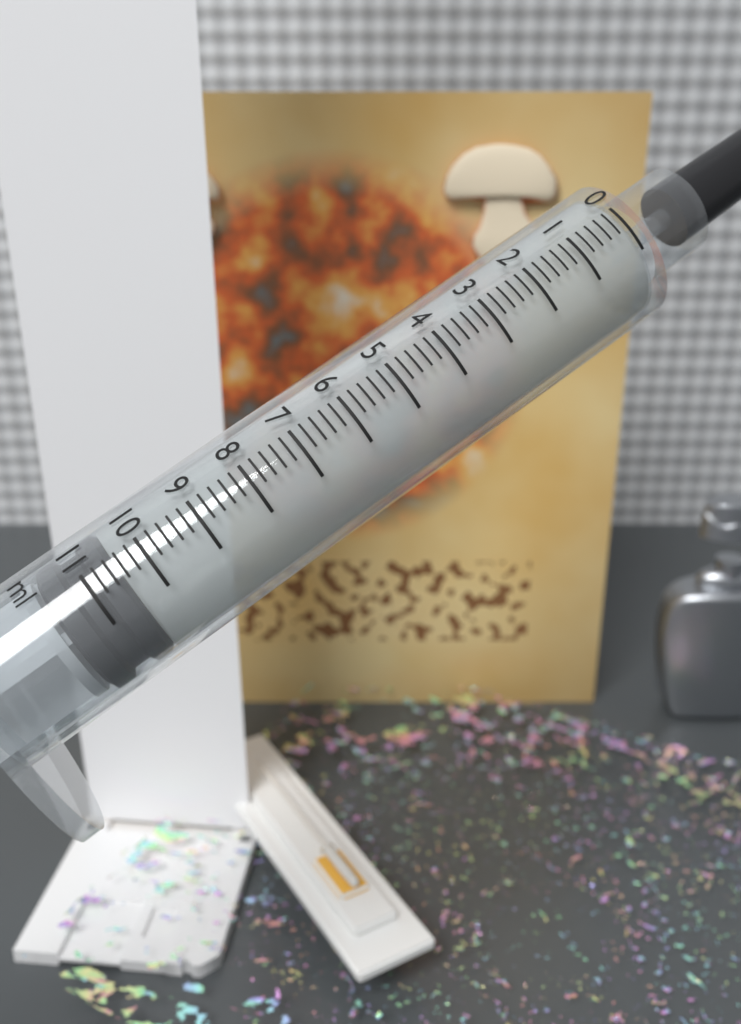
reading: 10.5 ml
